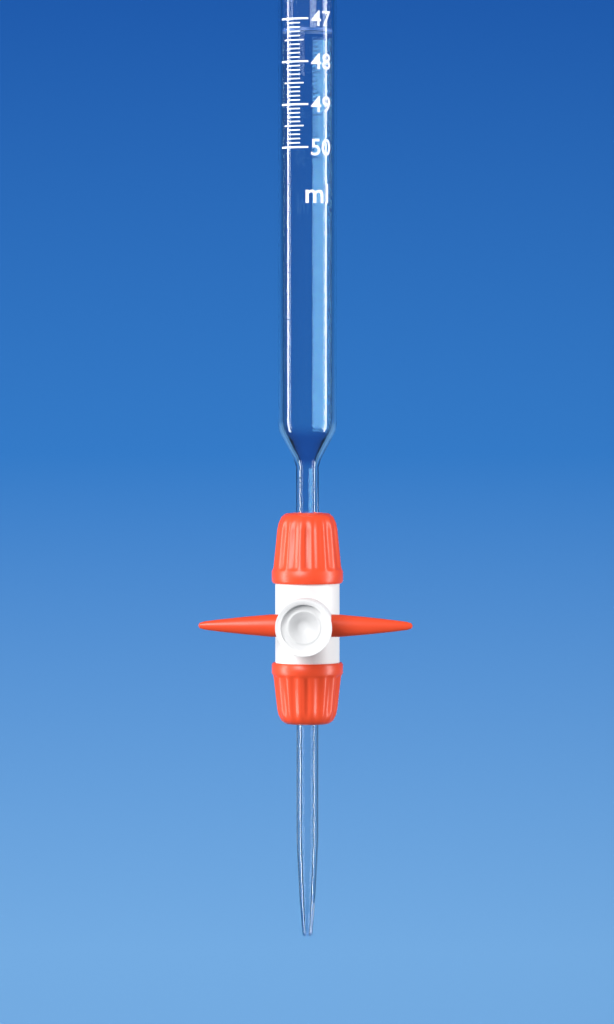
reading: 47.2 ml
